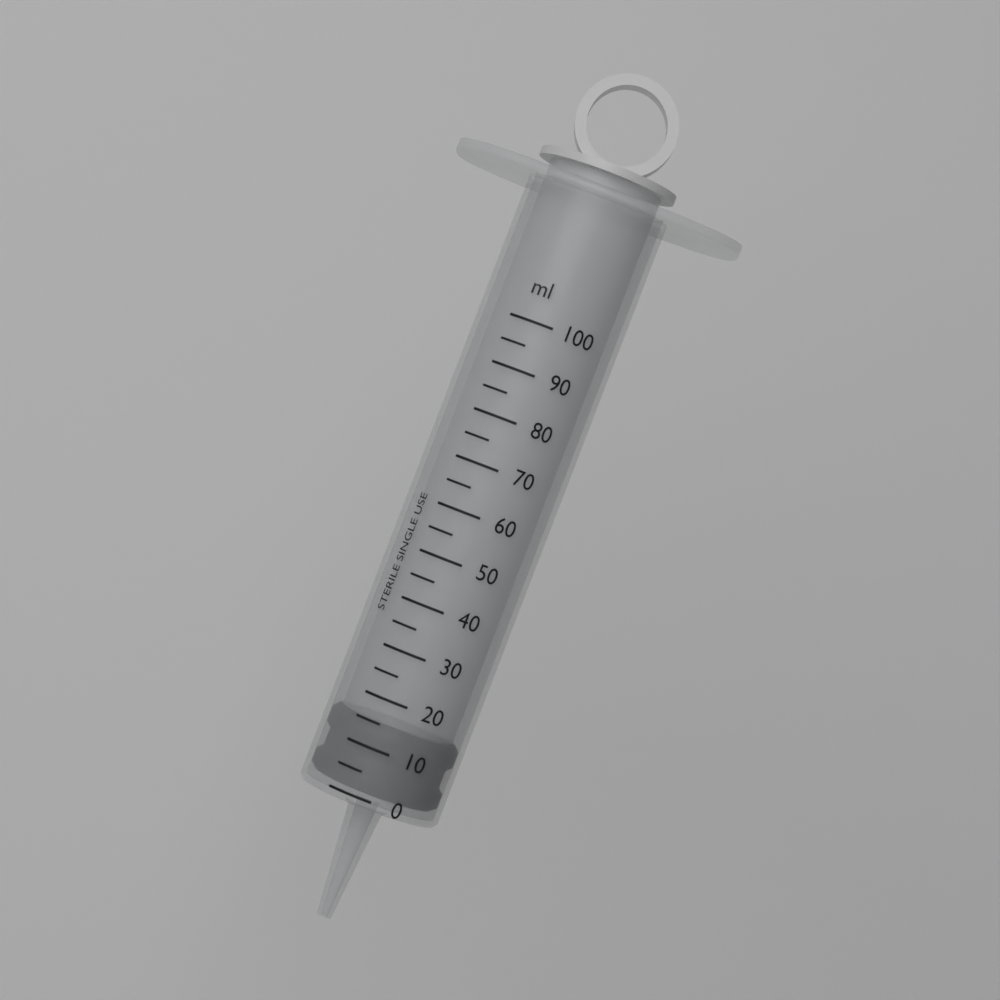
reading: 1 ml
